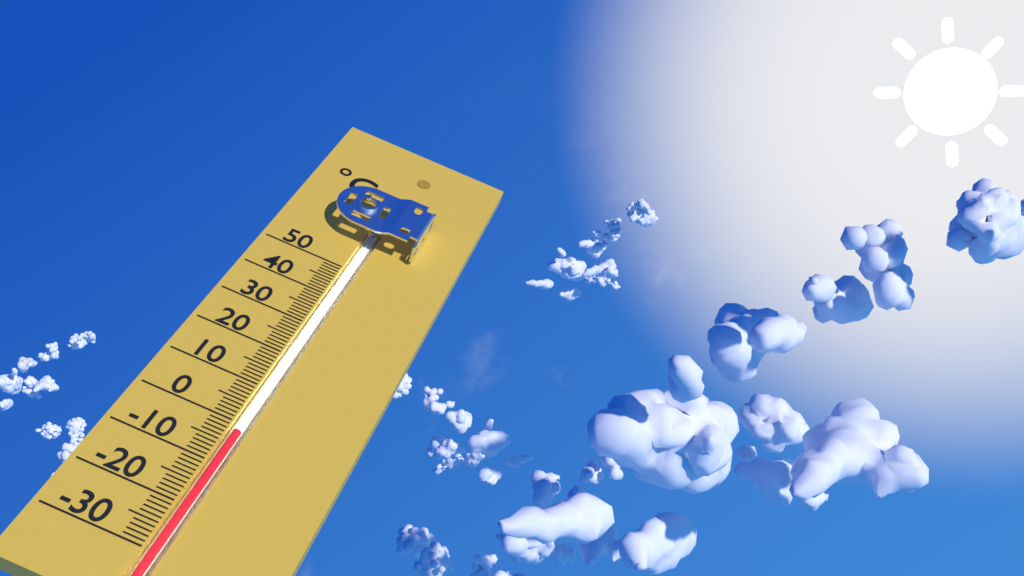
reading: -2 °C
